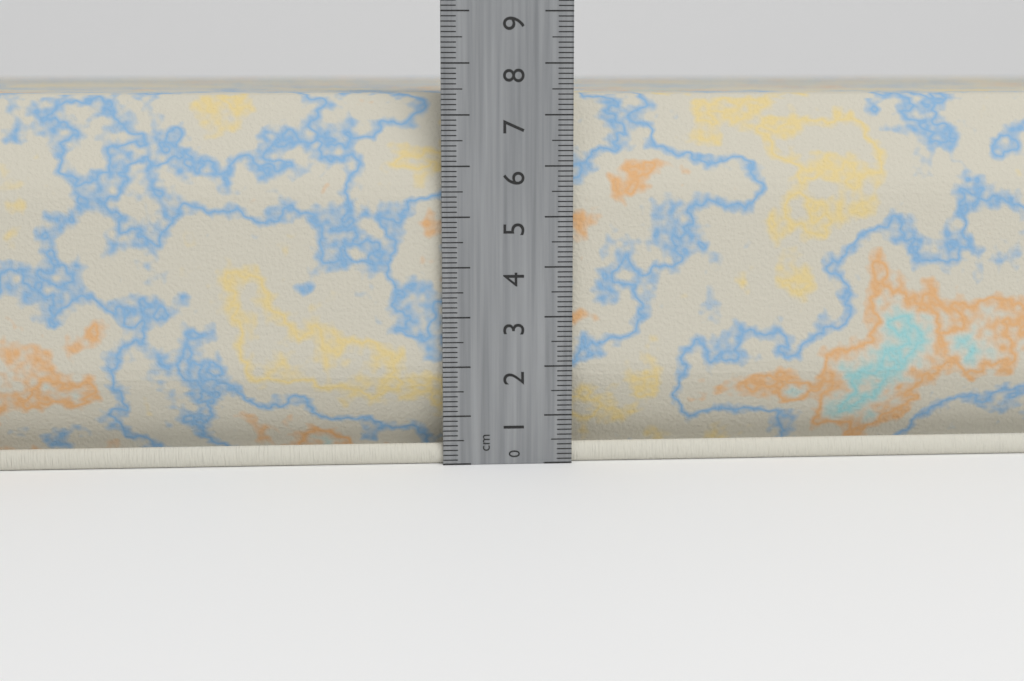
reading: 7.4 cm
